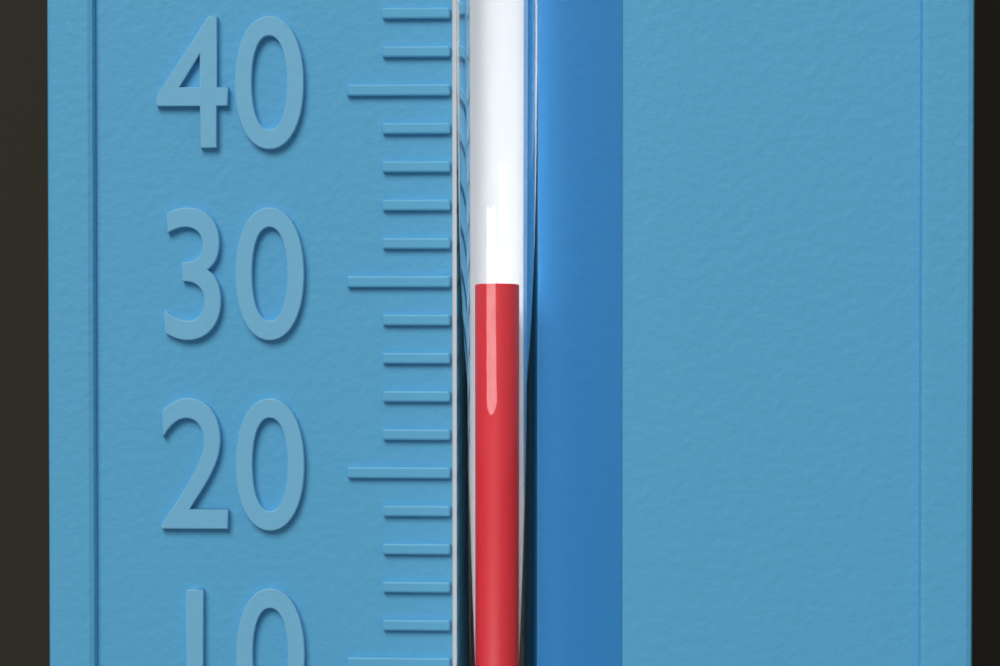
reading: 30 °F
